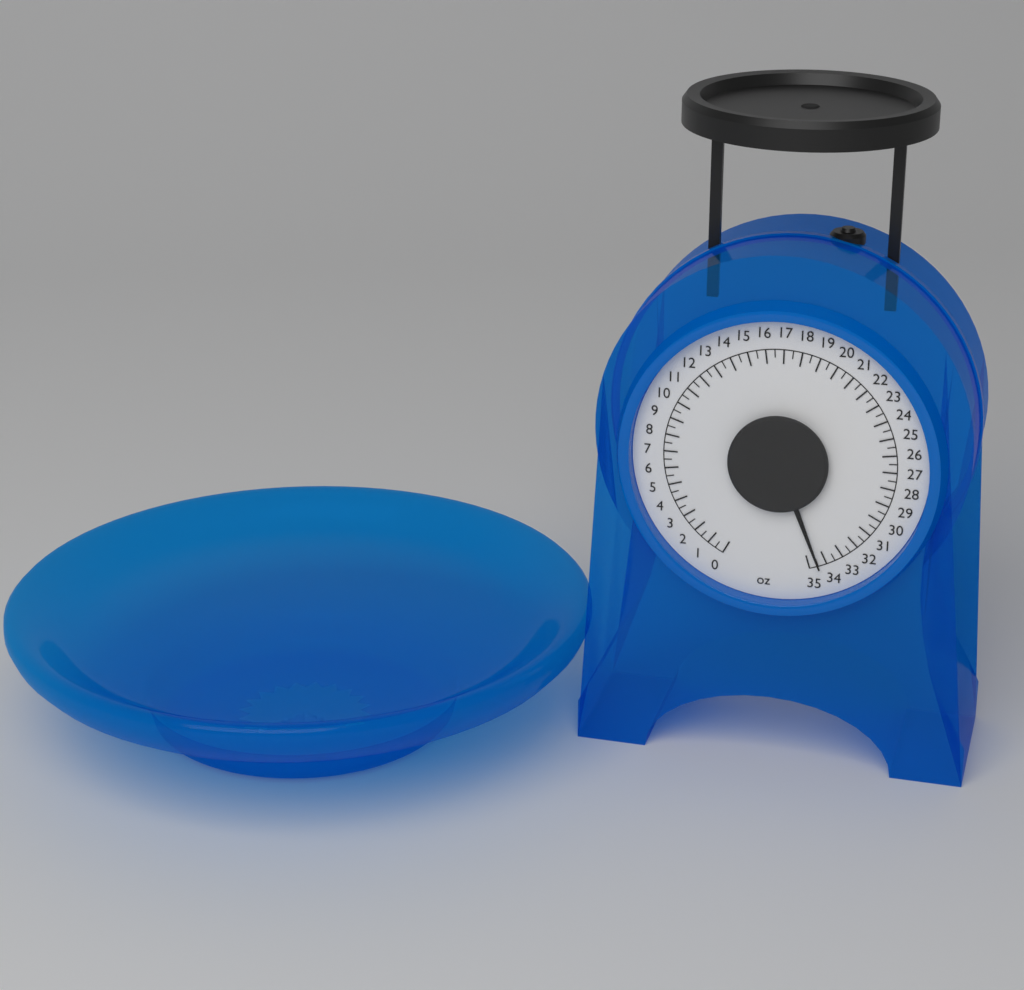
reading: 34.5 oz
